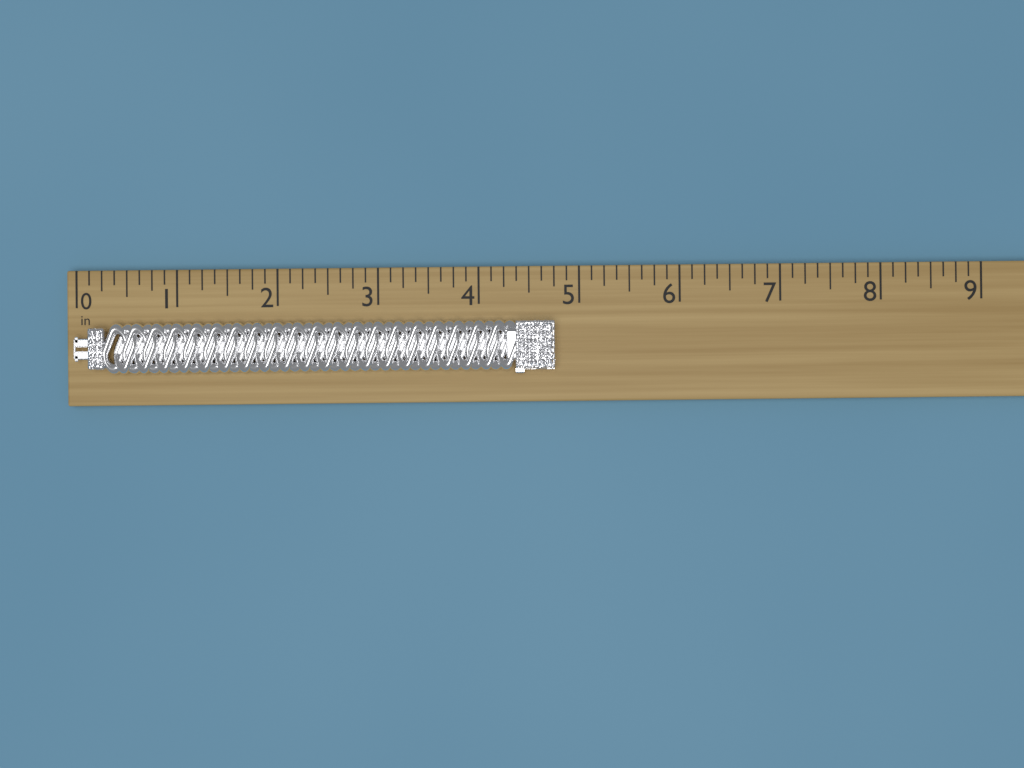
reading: 4.750 in
